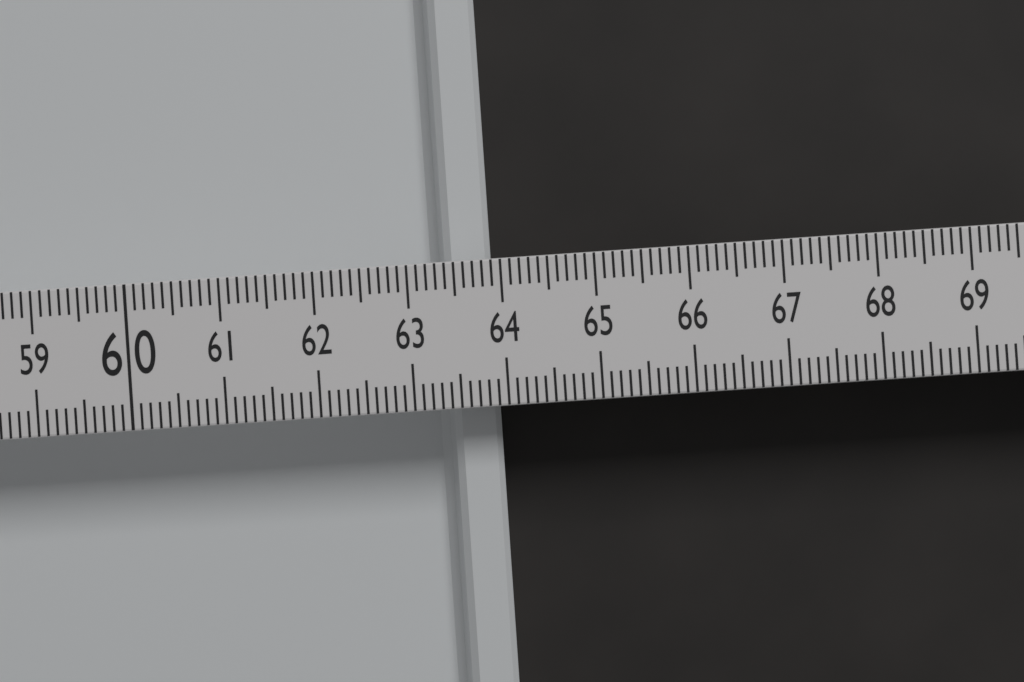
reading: 63.9 (no unit)
